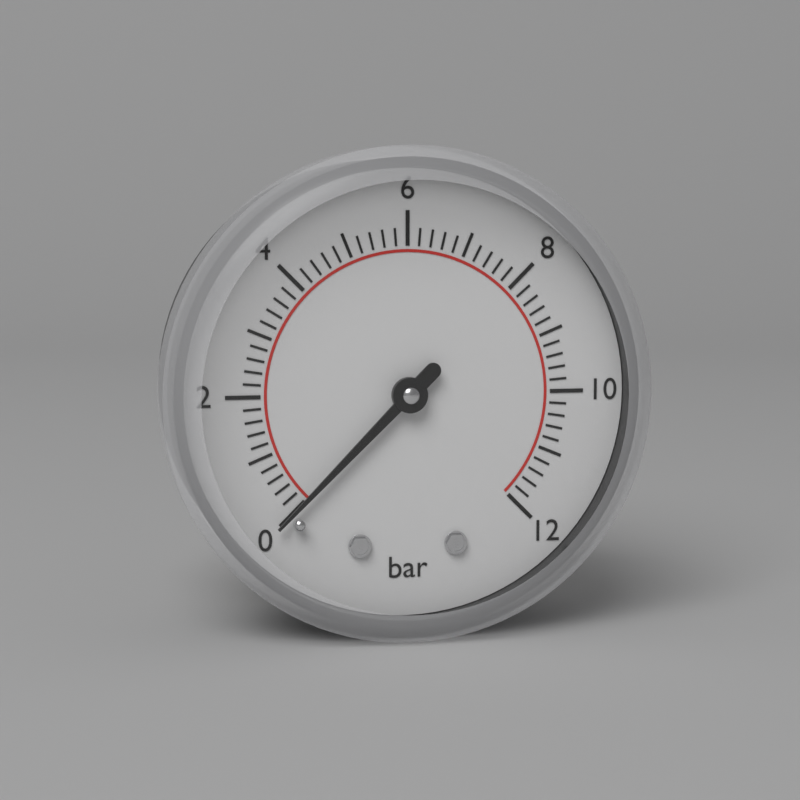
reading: 0.0 bar
